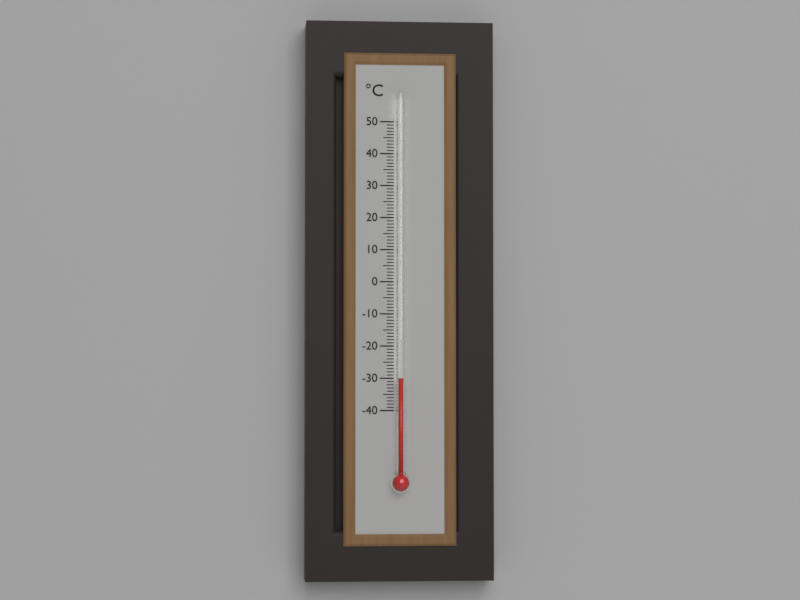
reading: -30 °C
